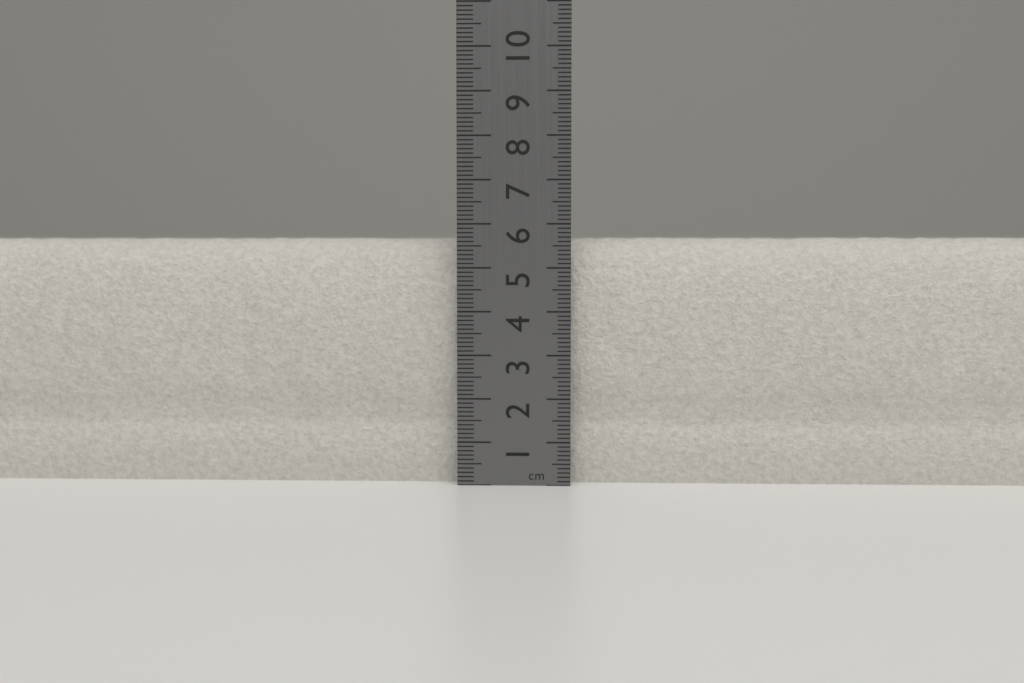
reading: 5.7 cm
